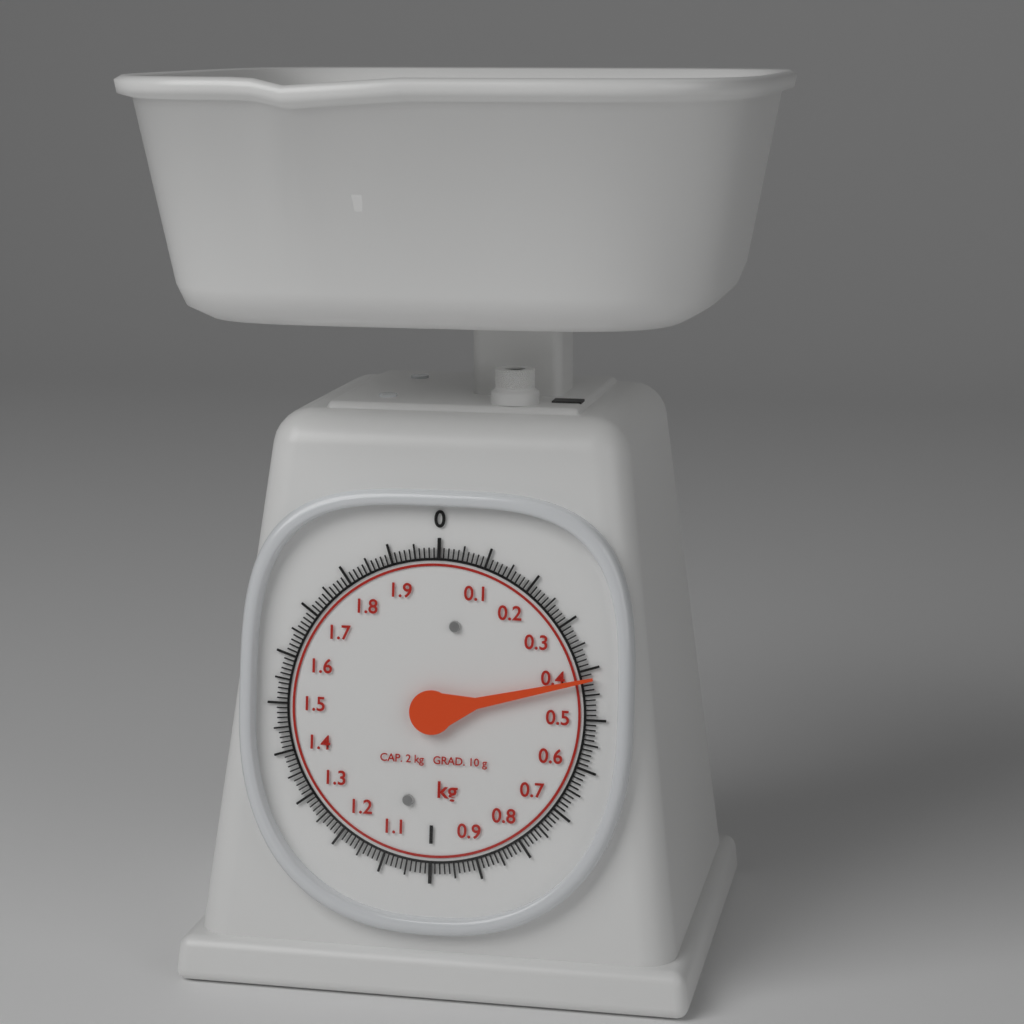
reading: 0.42 kg
